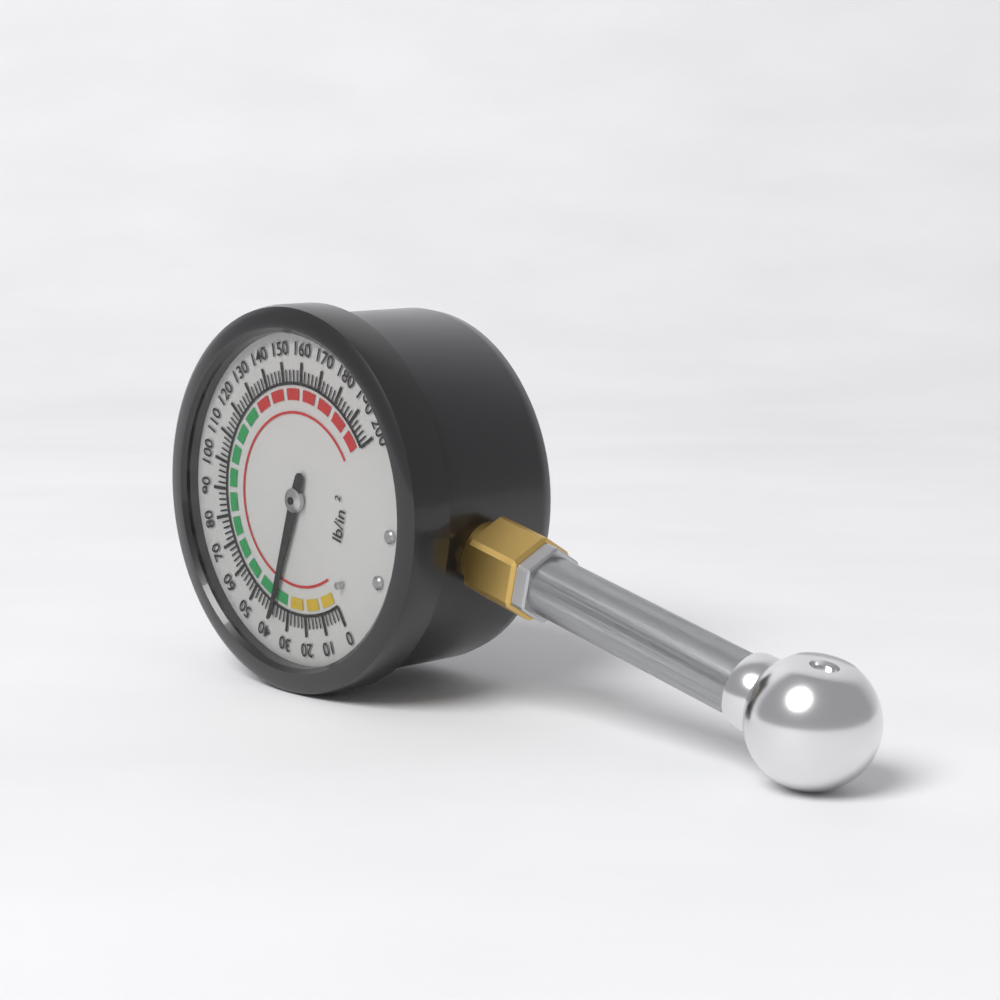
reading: 38 psi
